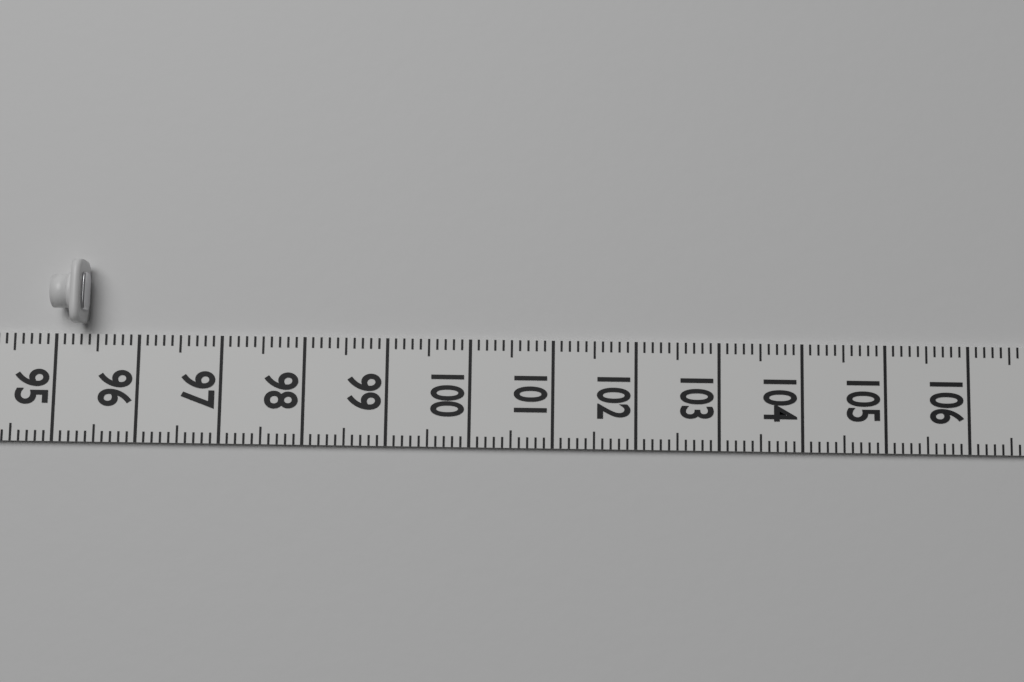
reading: 95.4 (no unit)
